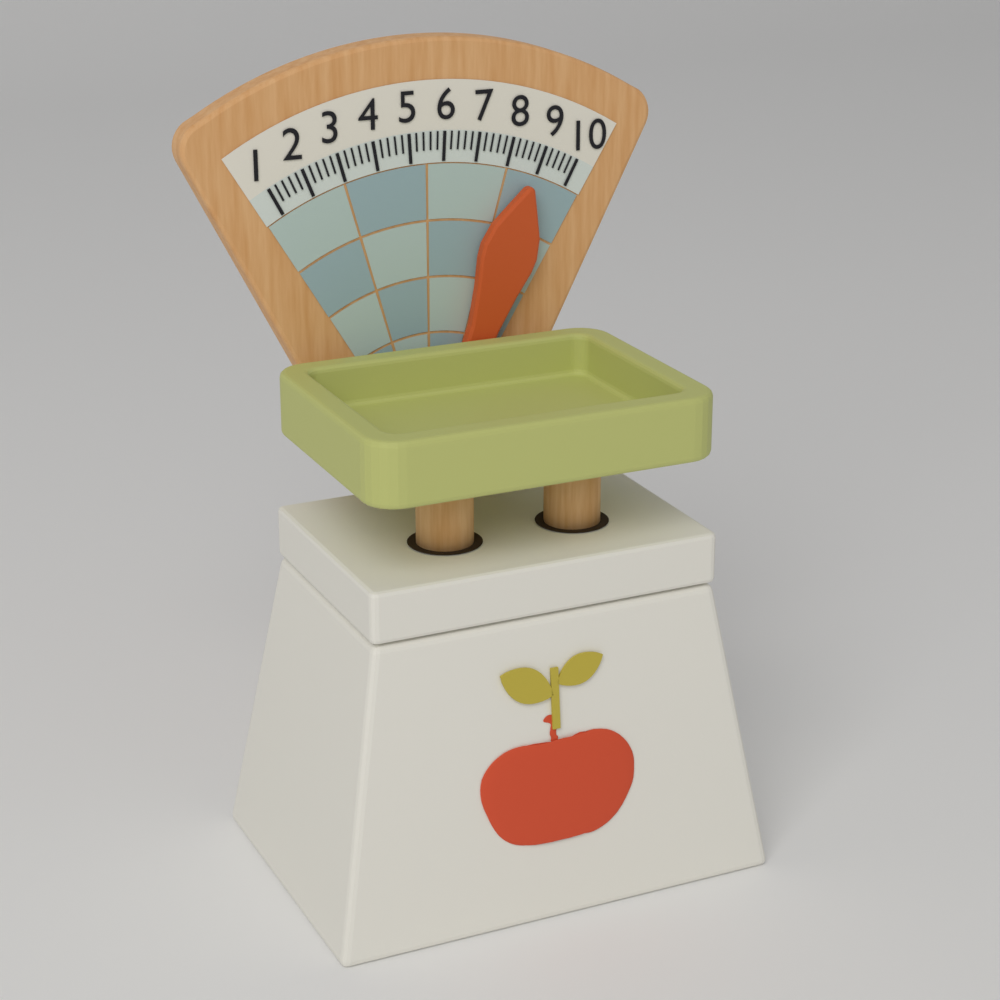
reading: 8.8 (no unit)
